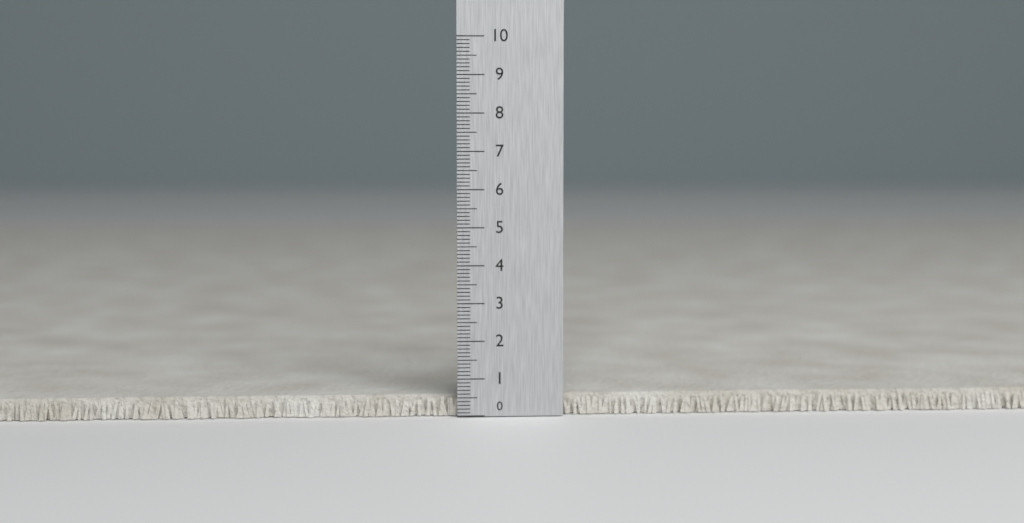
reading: 0.5 (no unit)
